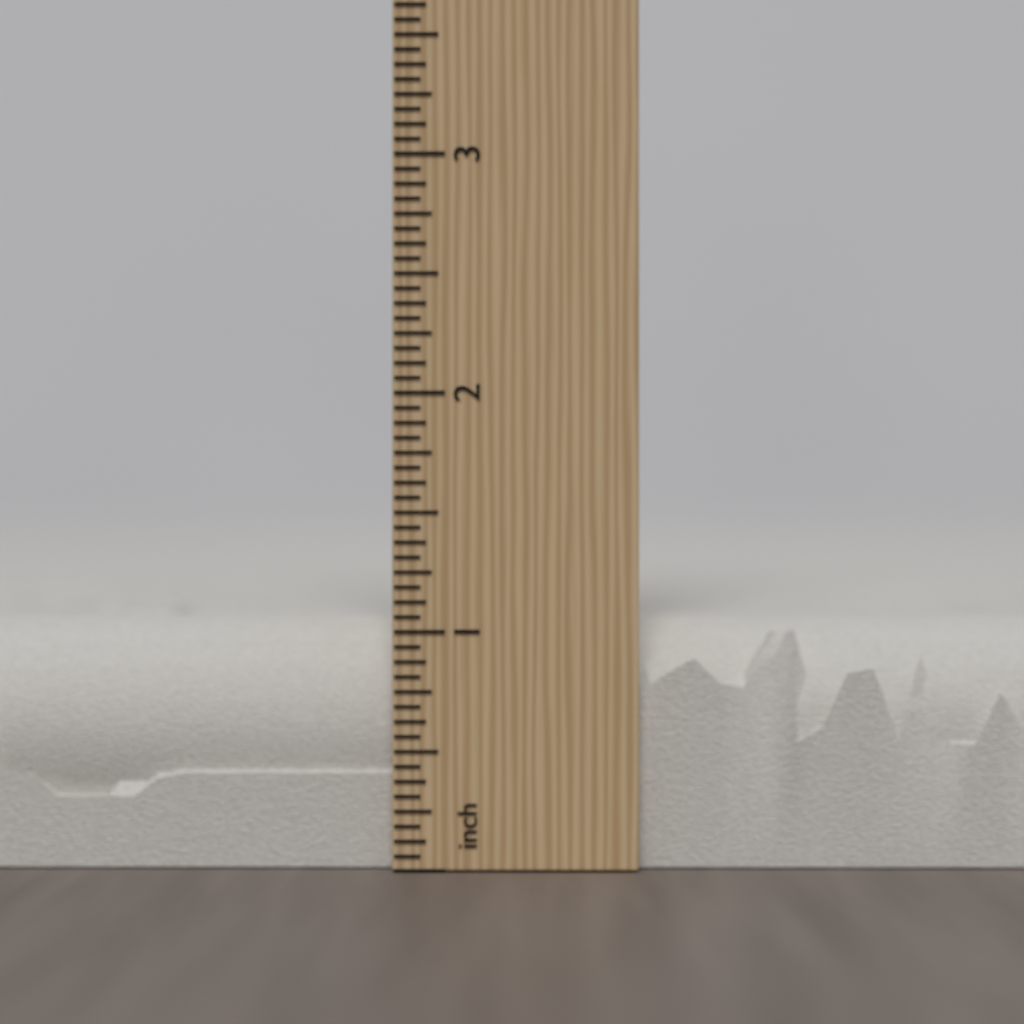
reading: 1.0625 inch
